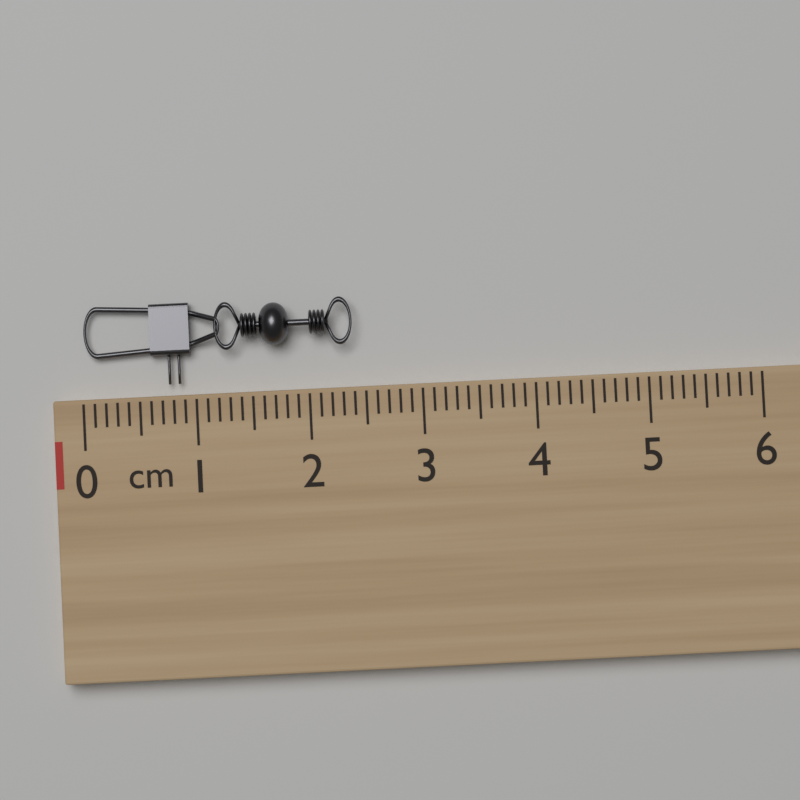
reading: 2.4 cm
